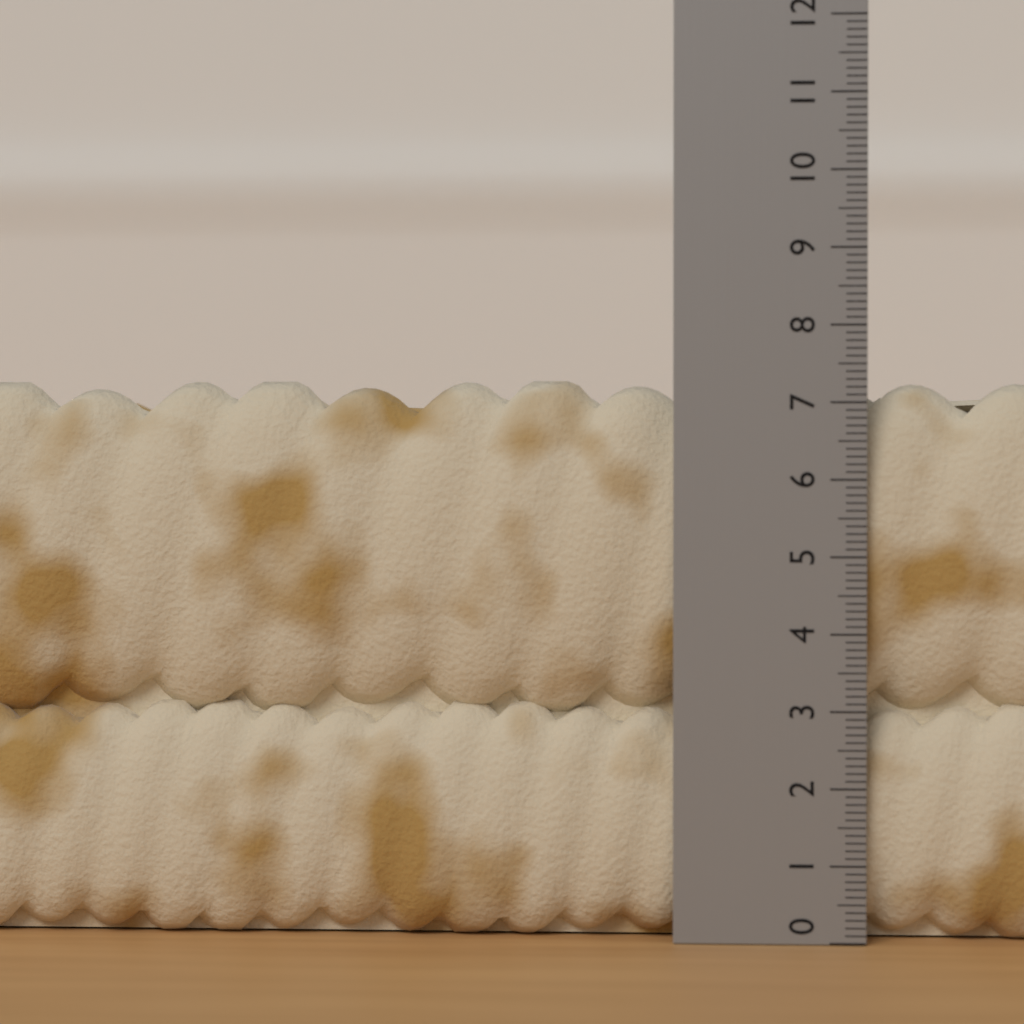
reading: 7.3 (no unit)
